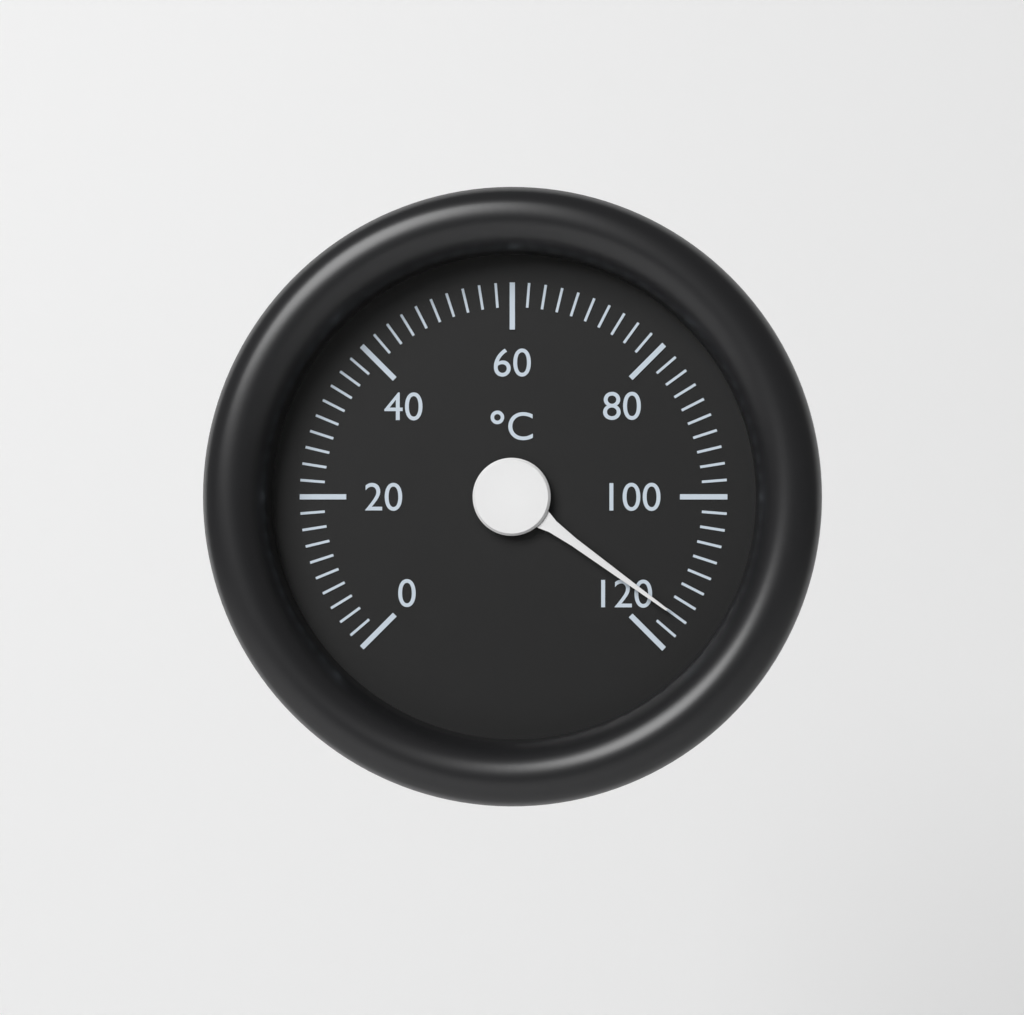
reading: 116 °C
